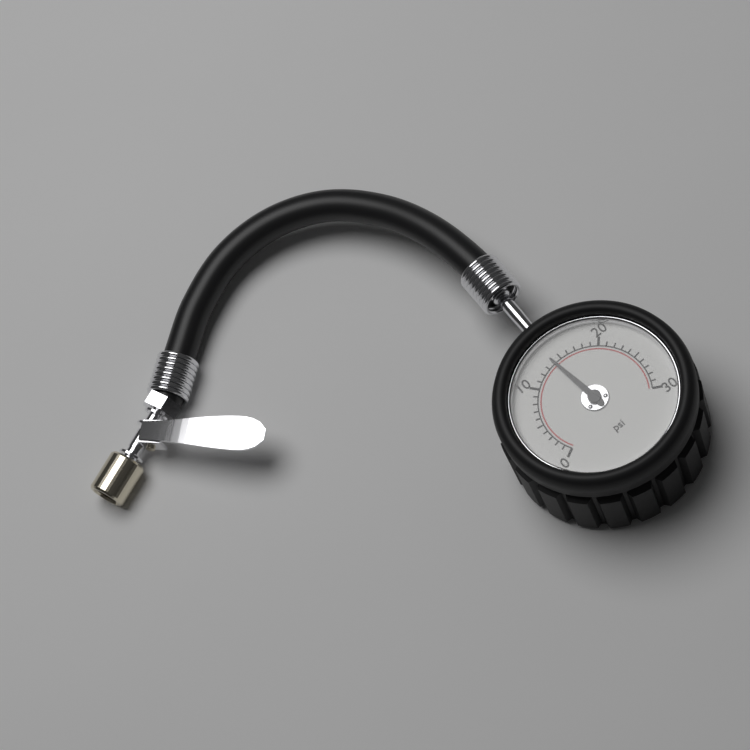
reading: 14 psi
